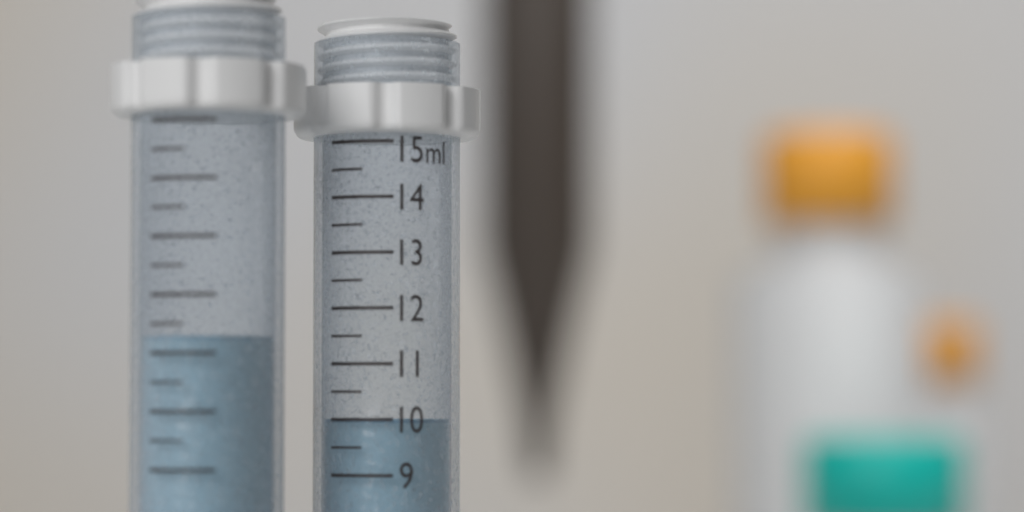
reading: 10.0 ml
